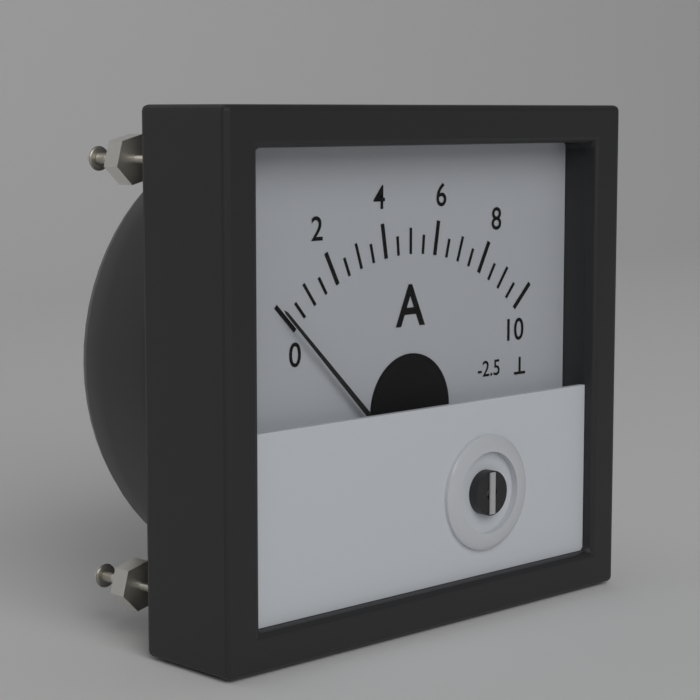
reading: 0.0 A
